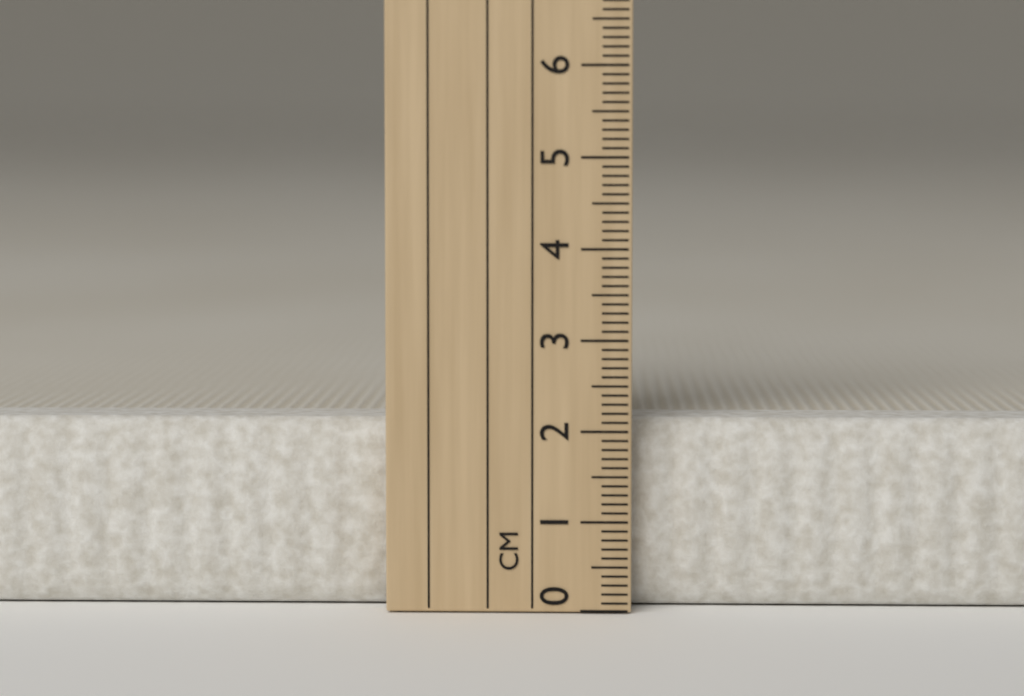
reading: 2.1 cm
